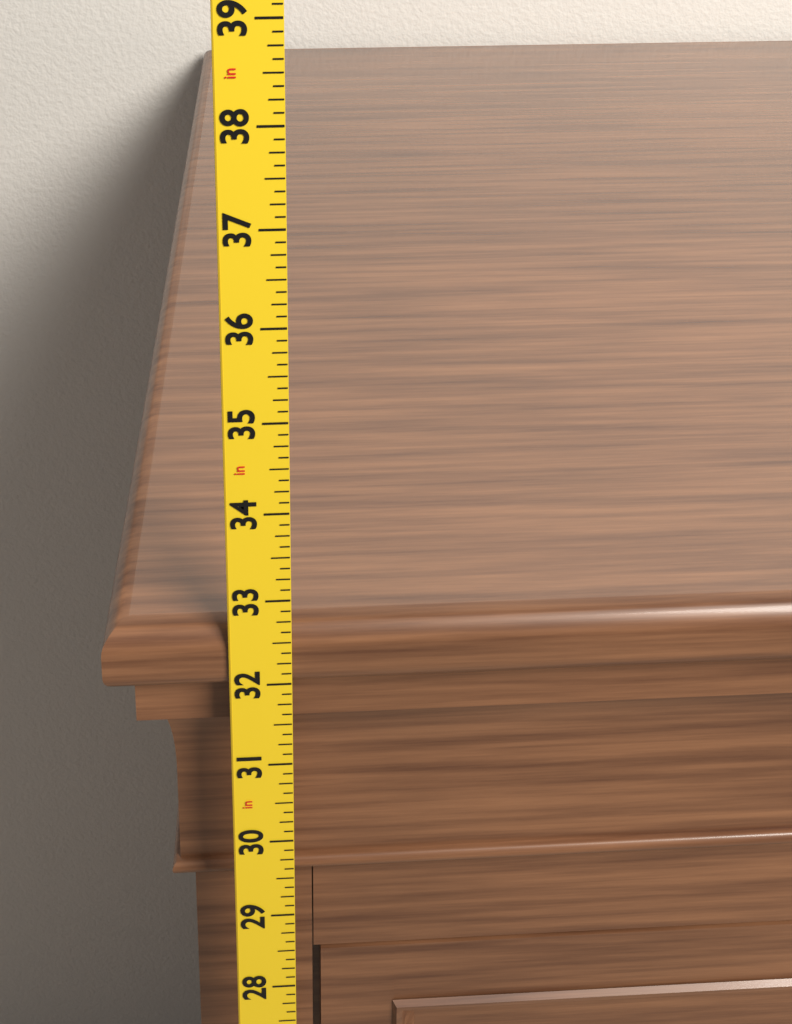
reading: 32.625 in
